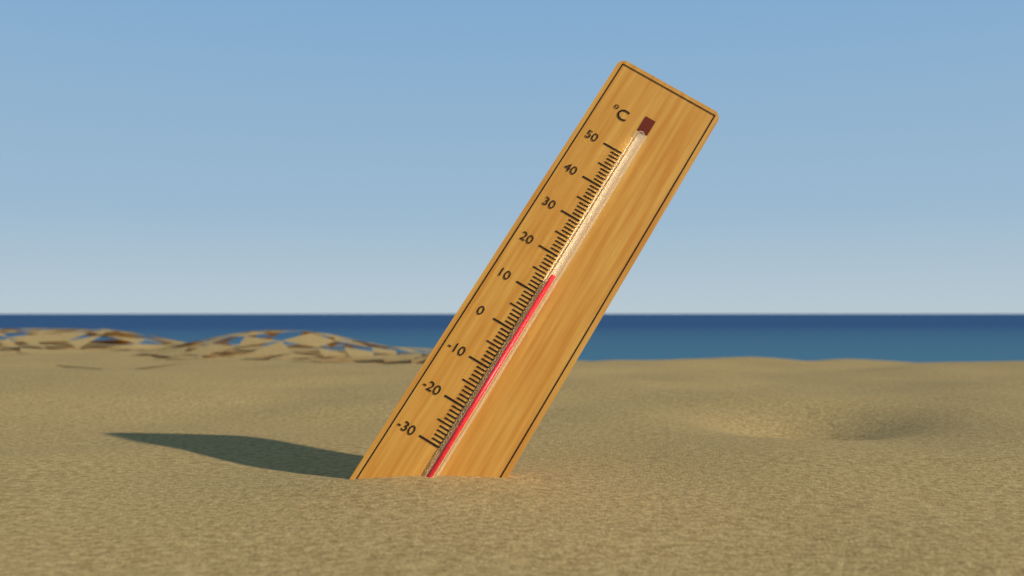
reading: 15 °C
